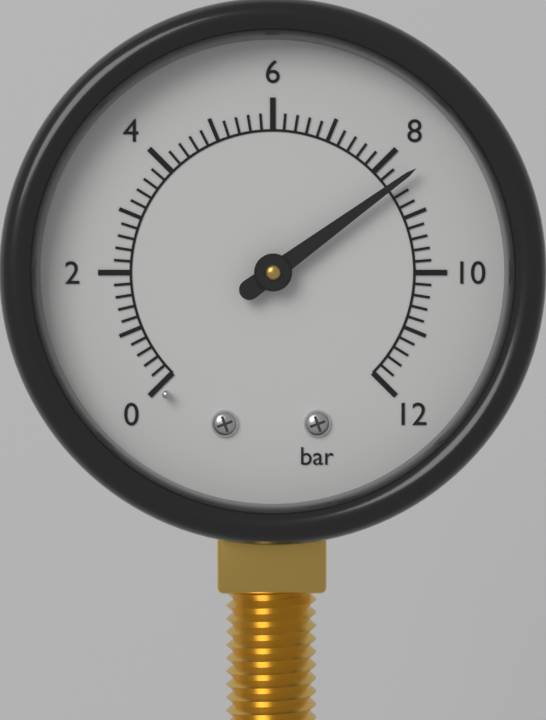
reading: 8.4 bar
